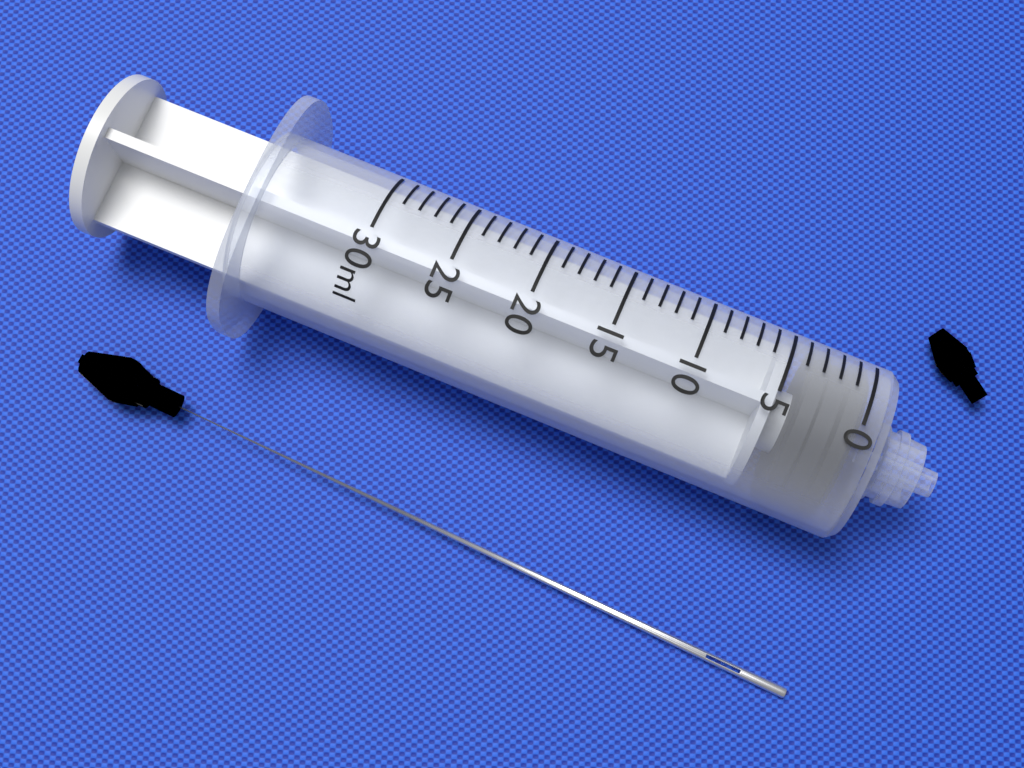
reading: 0 ml
